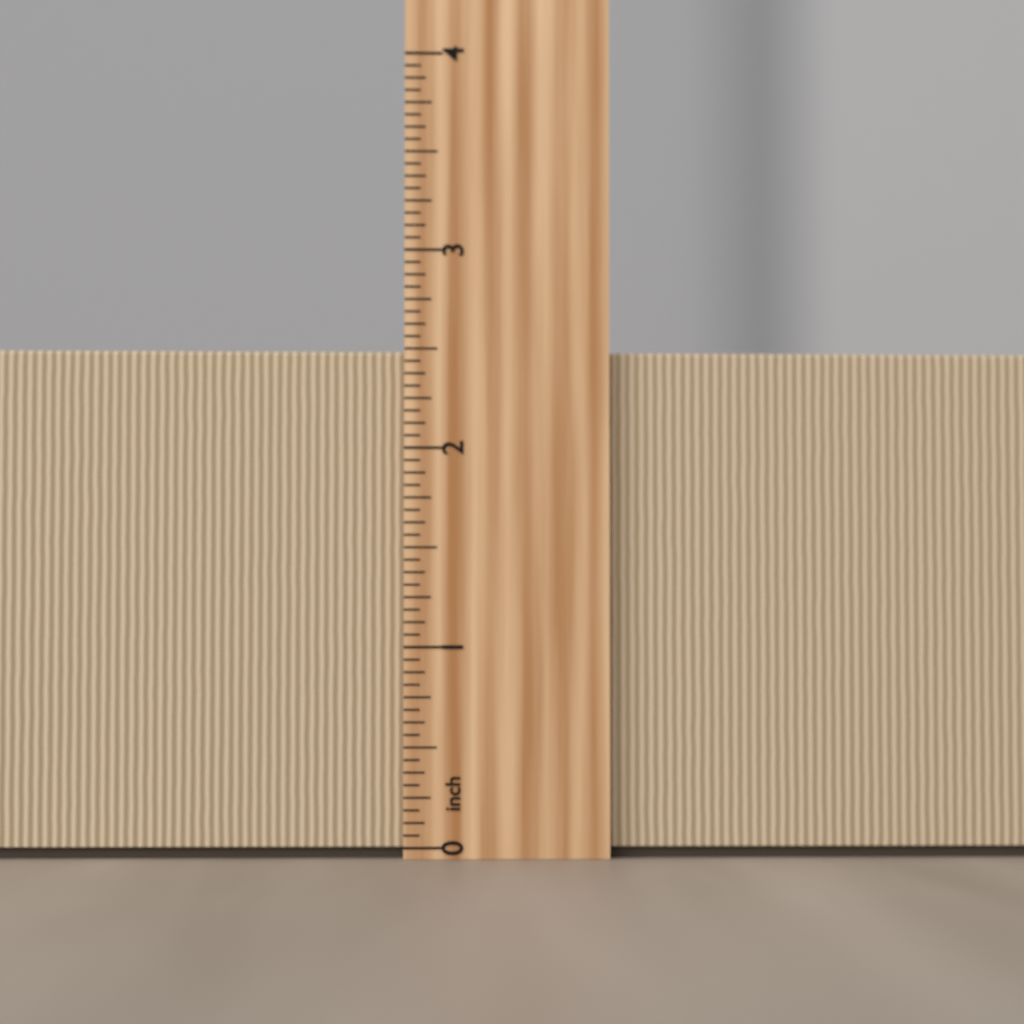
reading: 2.5000 inch
